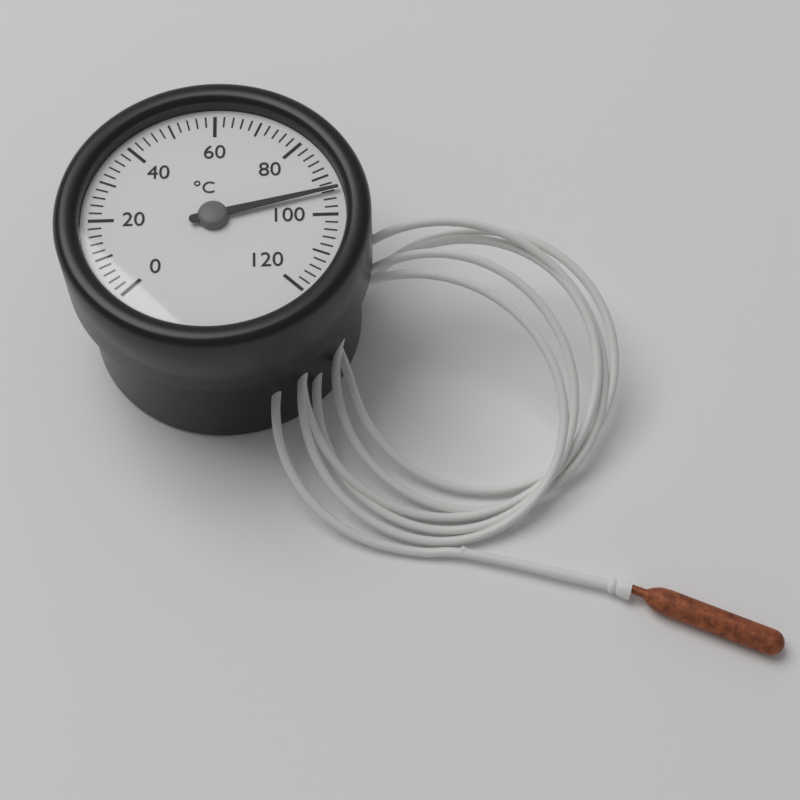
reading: 94 °C
